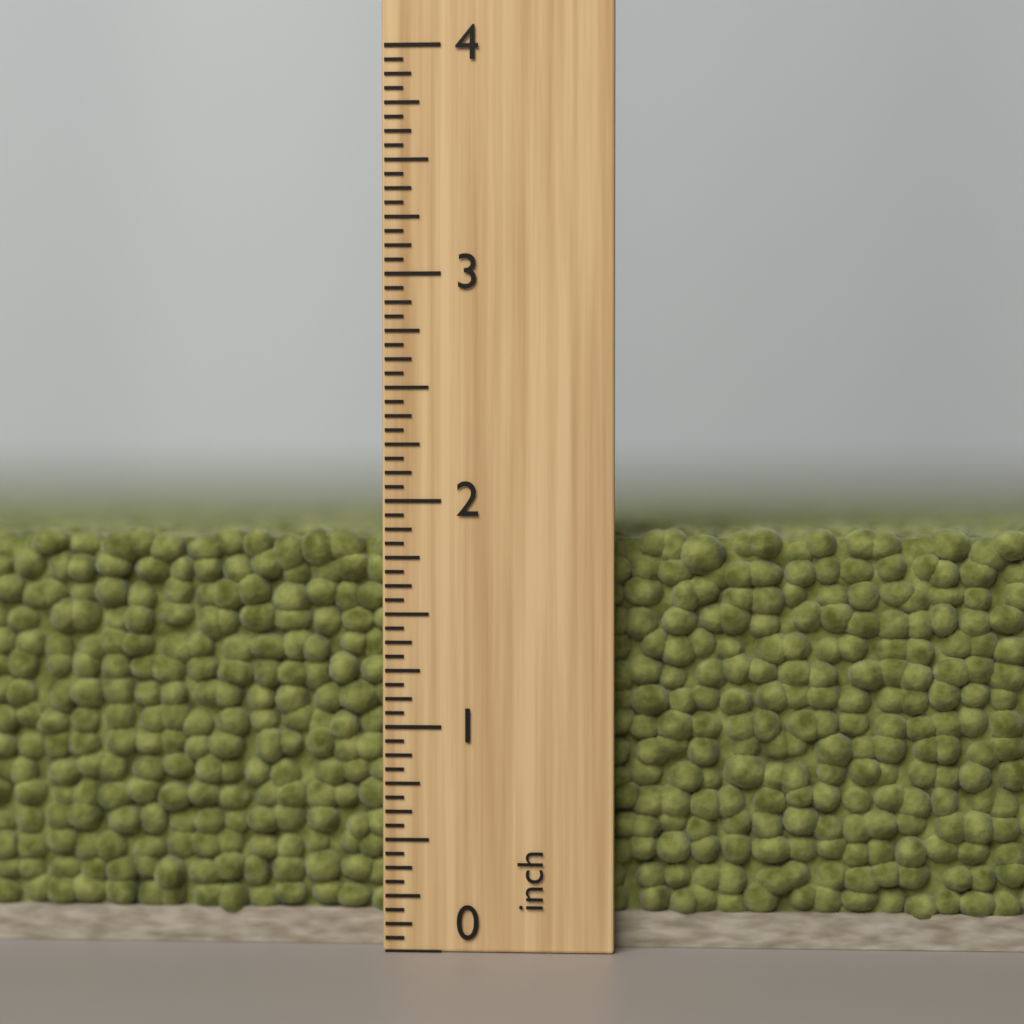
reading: 1.8750 inch
